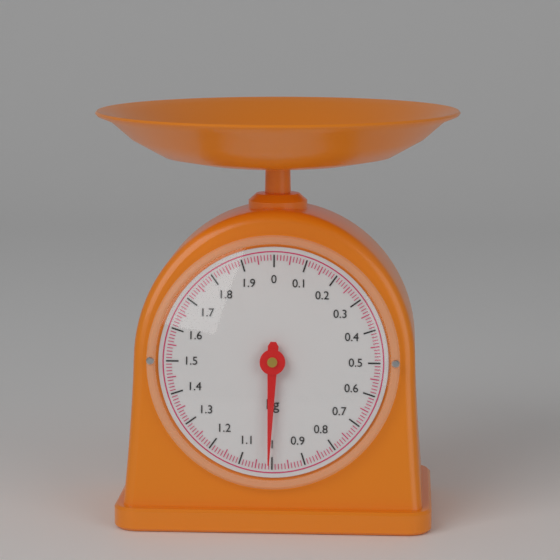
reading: 1.01 kg
